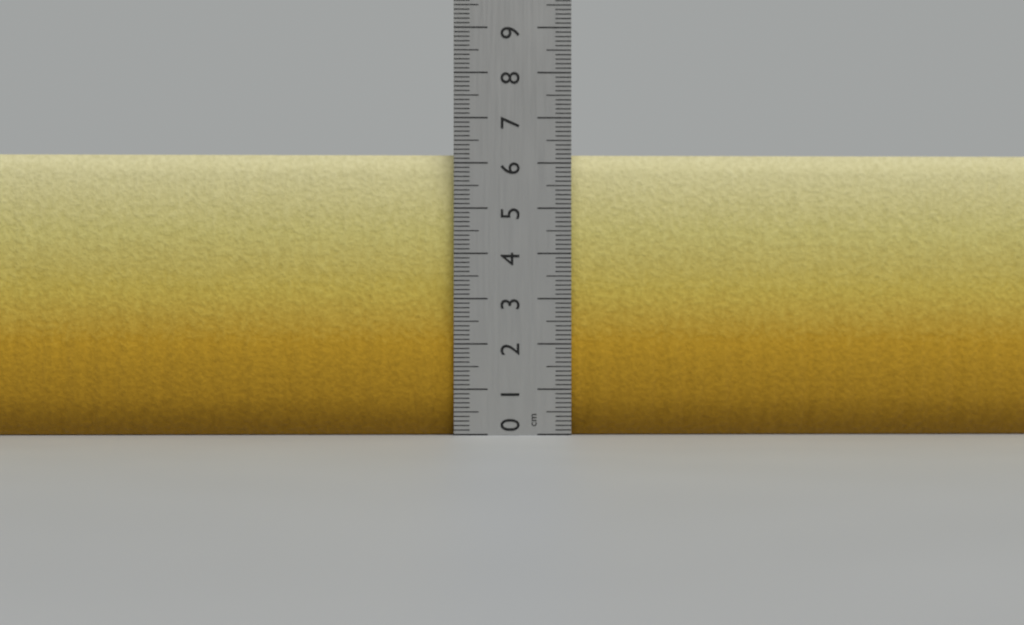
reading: 6.2 cm
